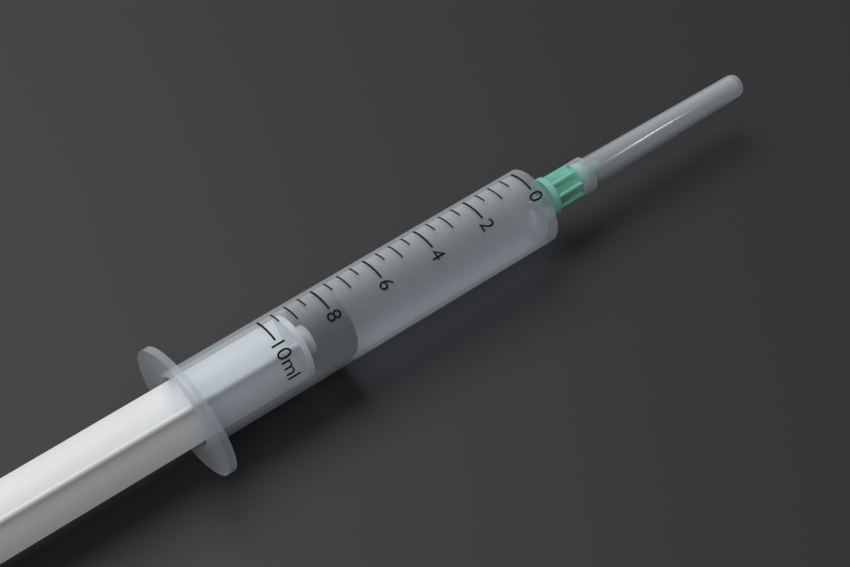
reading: 7.5 ml
